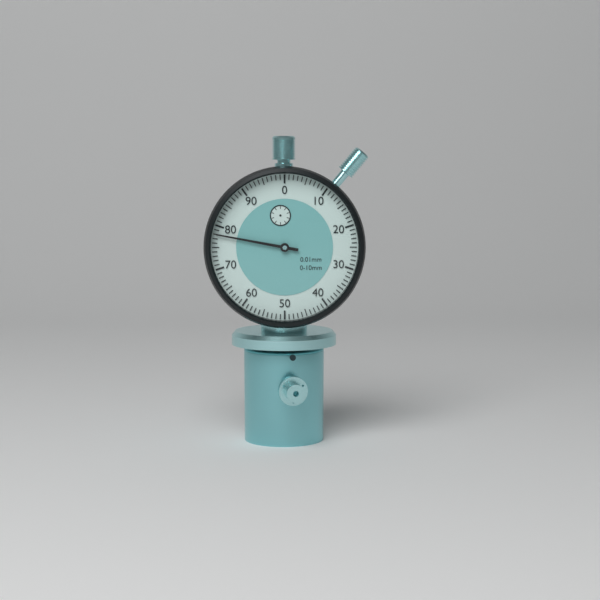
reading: 0.78 mm
